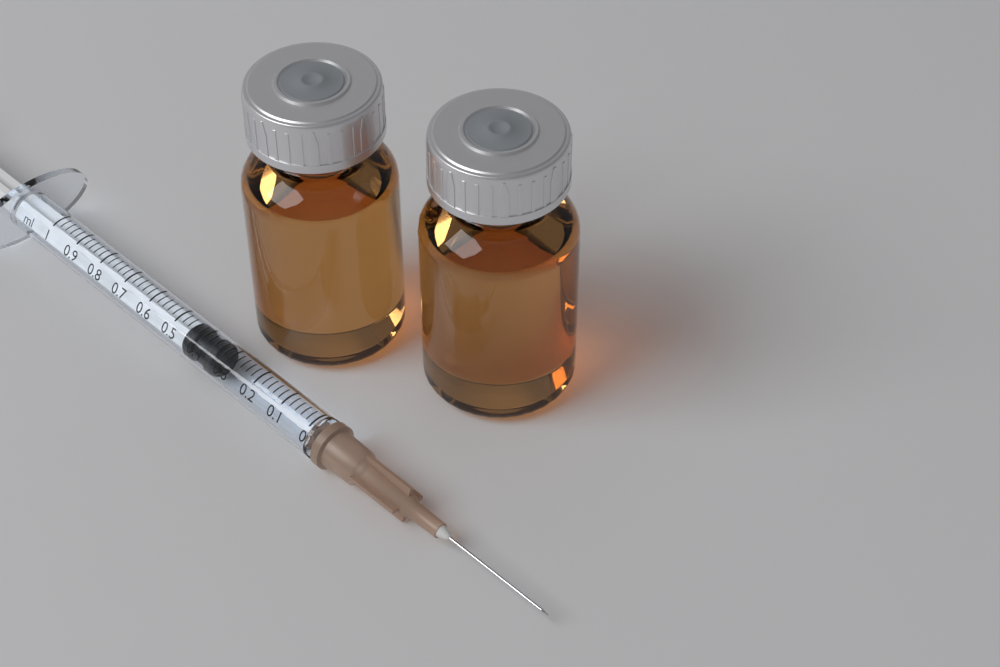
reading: 0.34 ml
